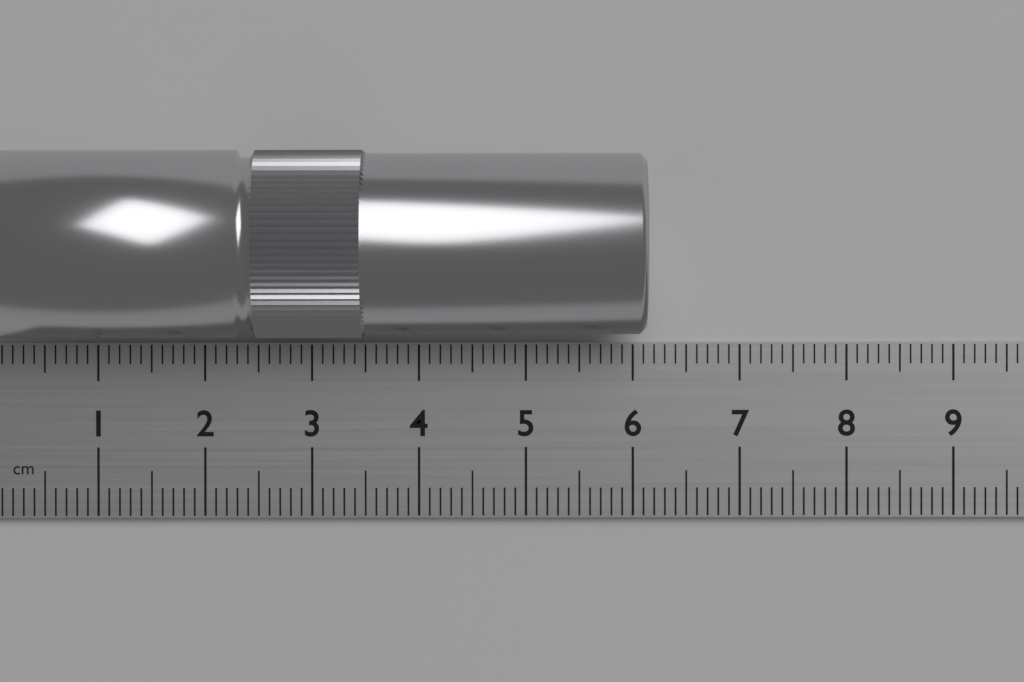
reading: 6.1 cm
